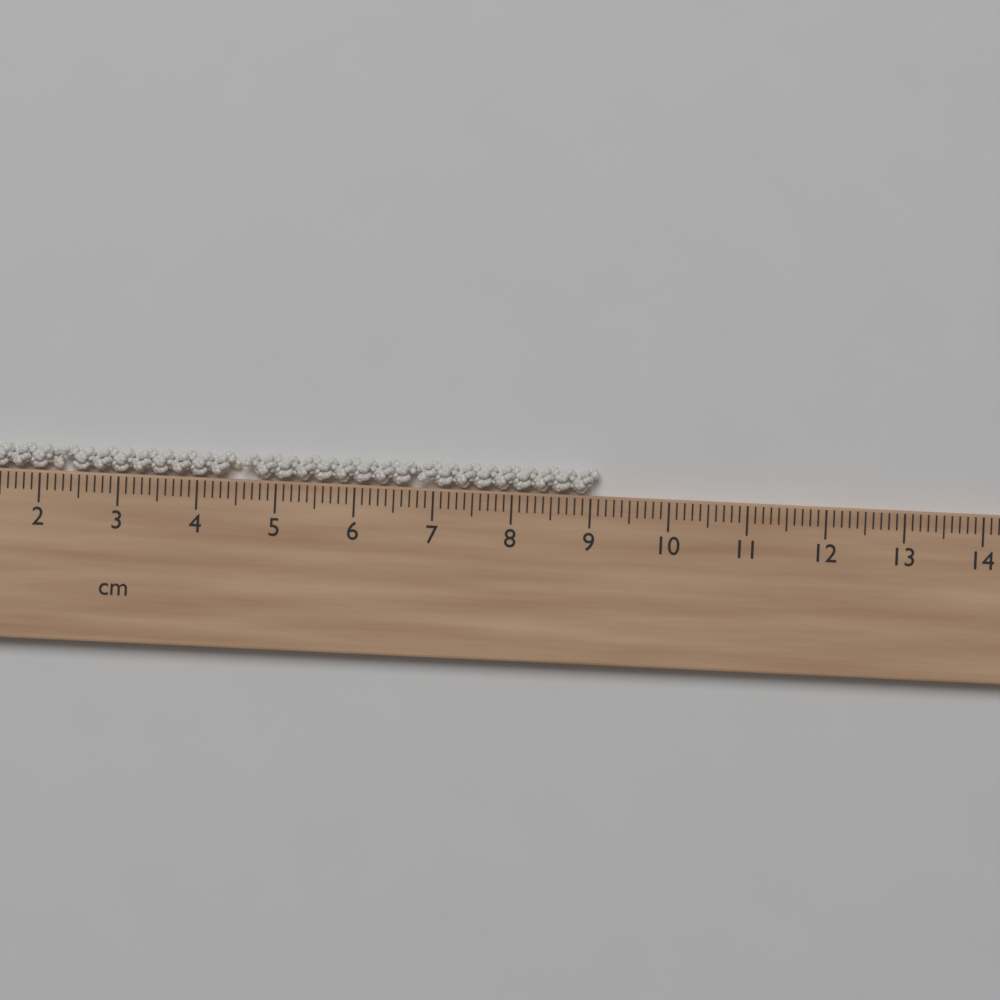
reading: 9.1 cm
